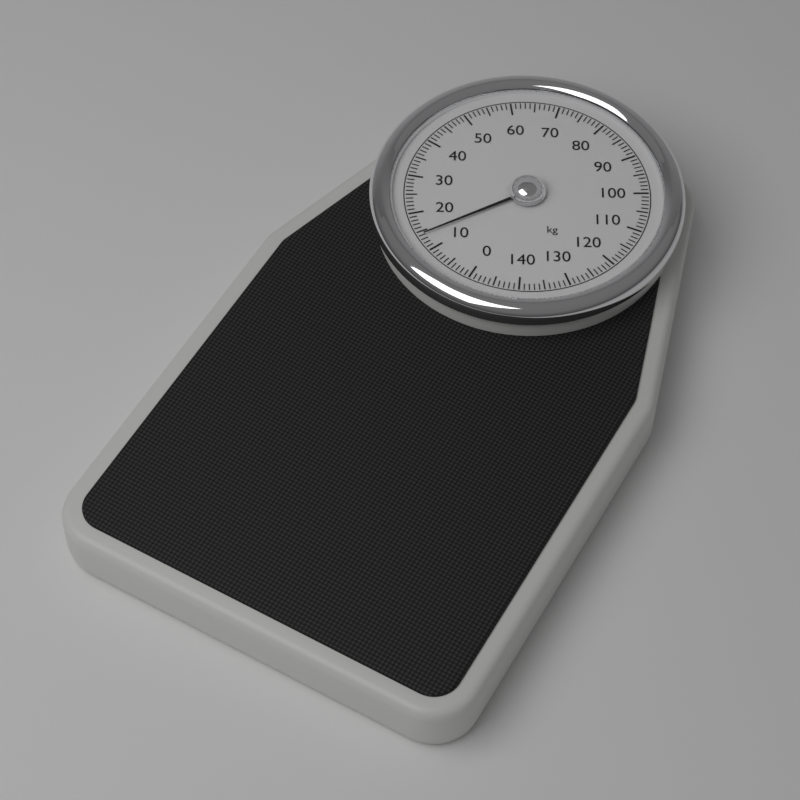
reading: 14 kg
